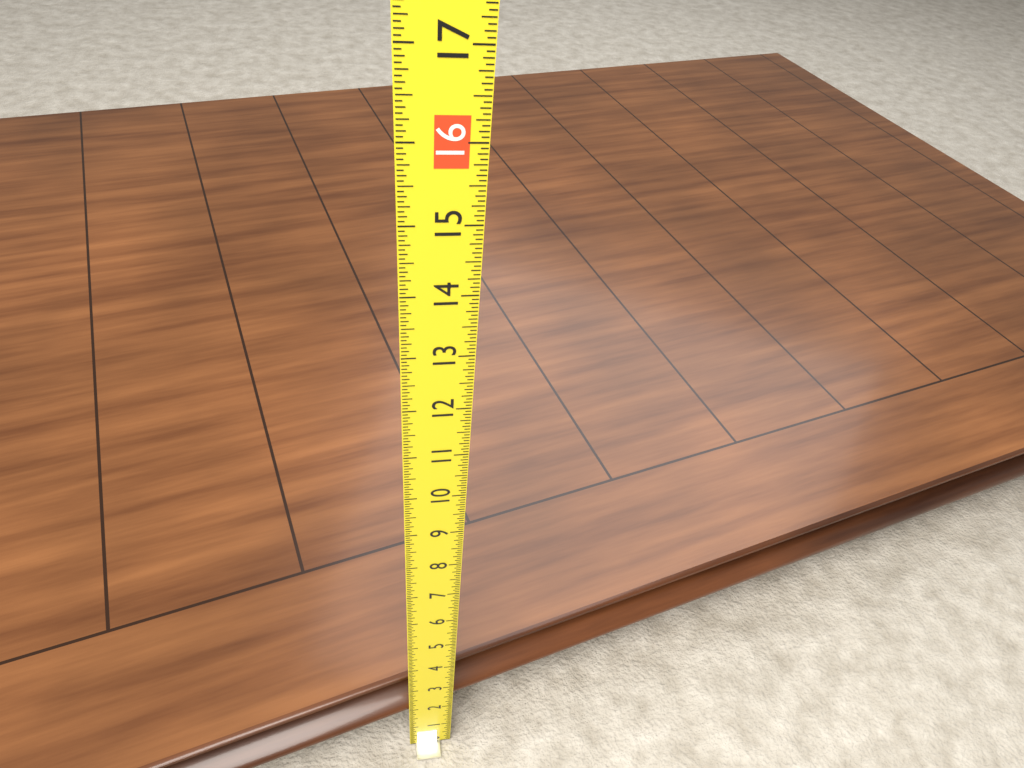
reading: 2.6875 (no unit)
